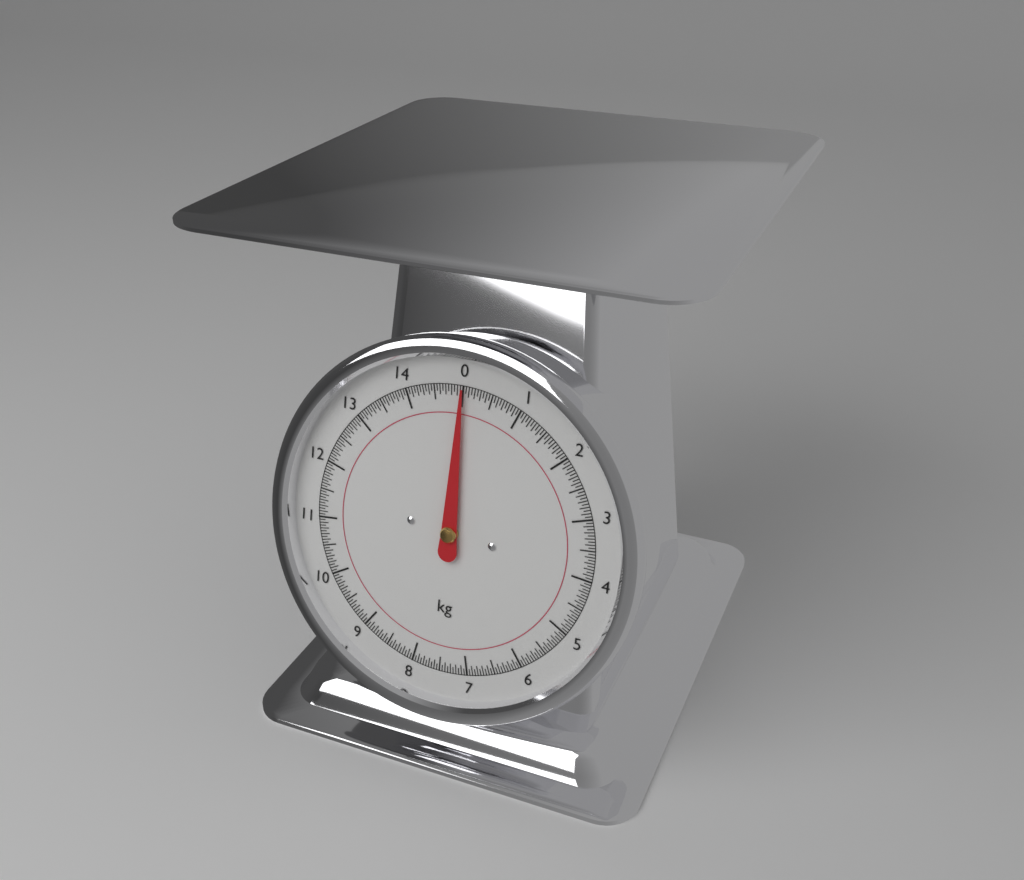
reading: 0.00 kg
